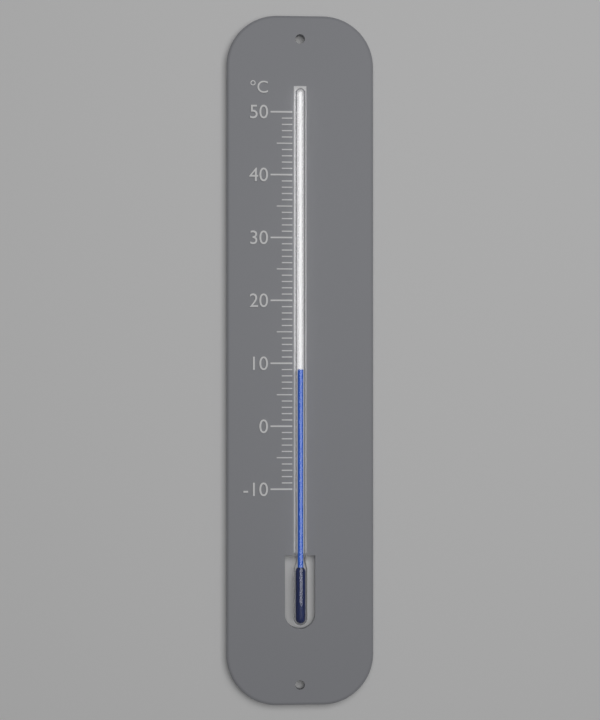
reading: 9 °C
